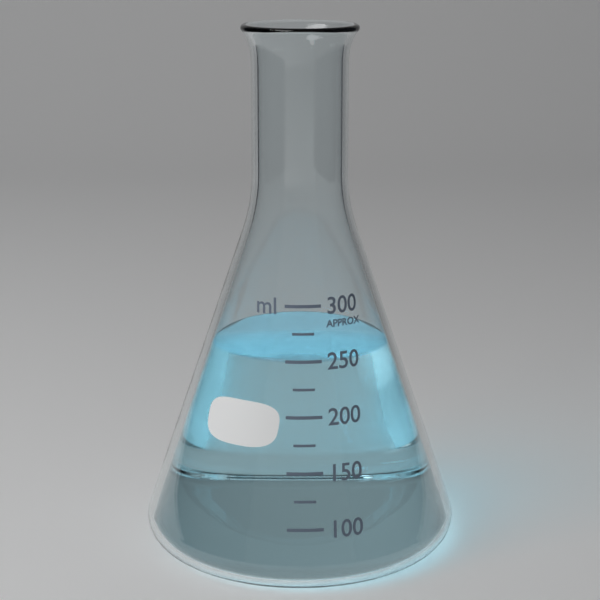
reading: 250 ml
